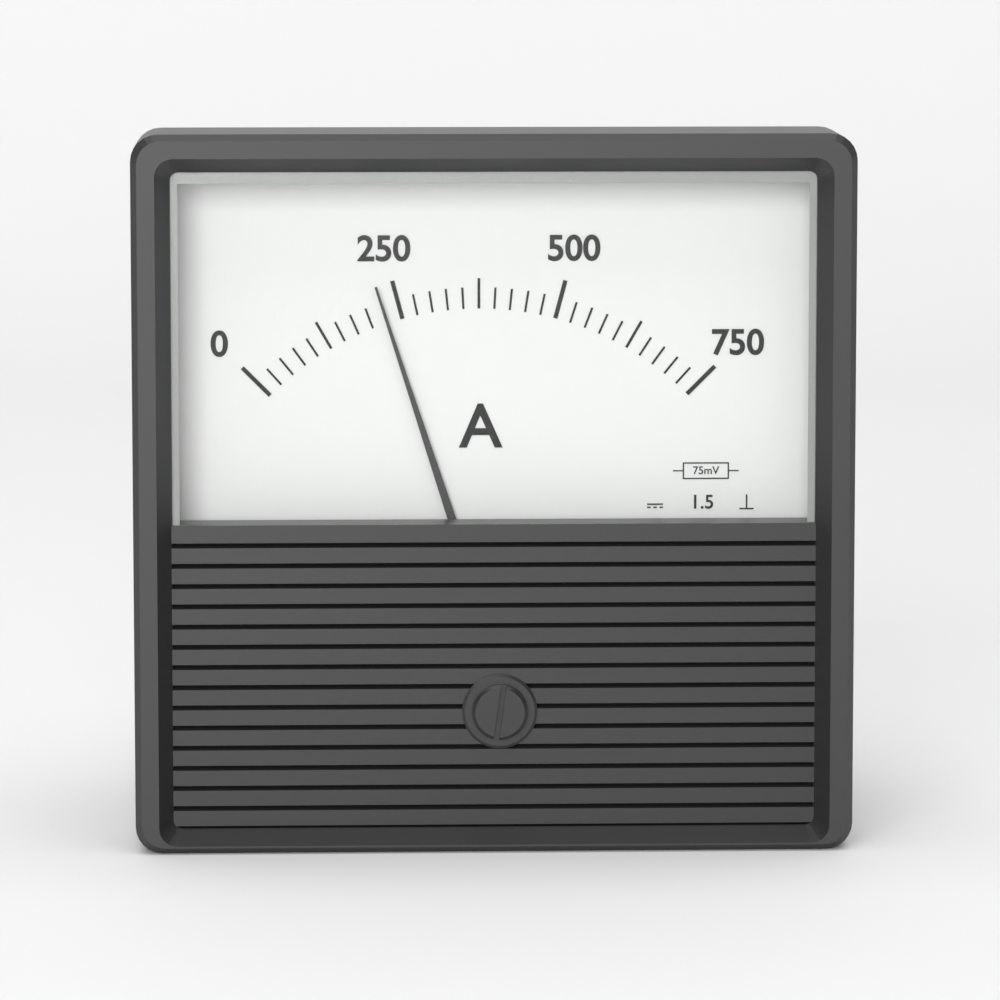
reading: 225 A
